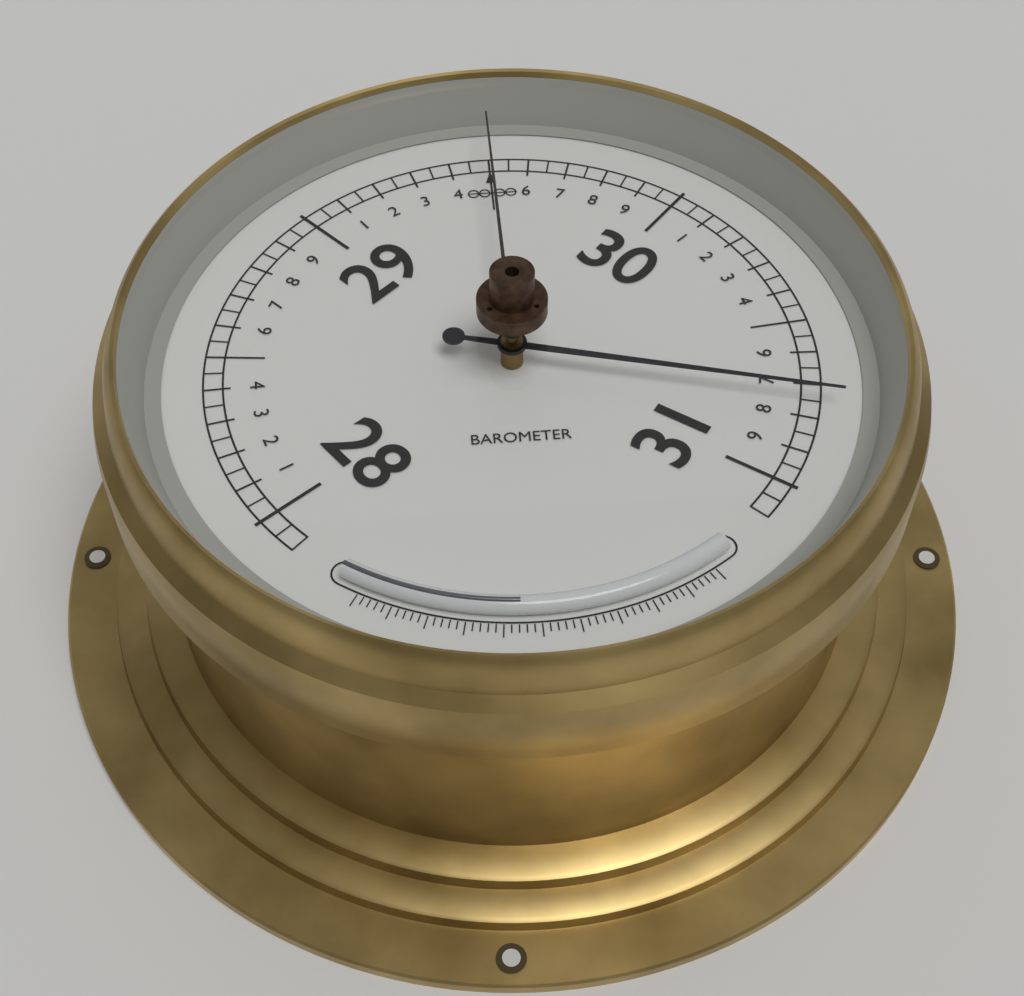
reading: 30.75 (no unit)
